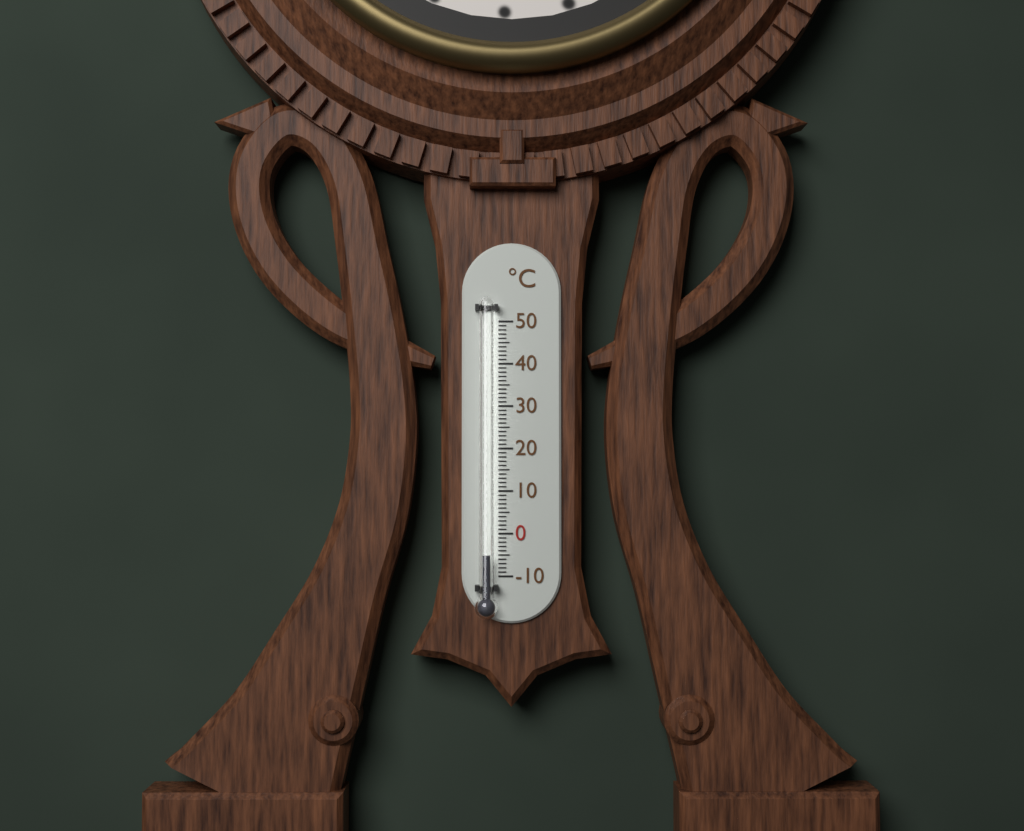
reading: -5 °C
